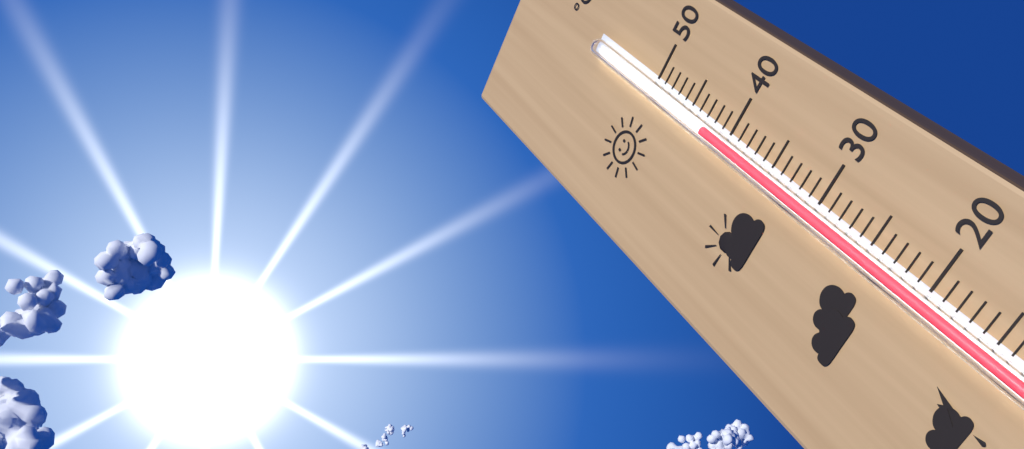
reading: 42 °C
